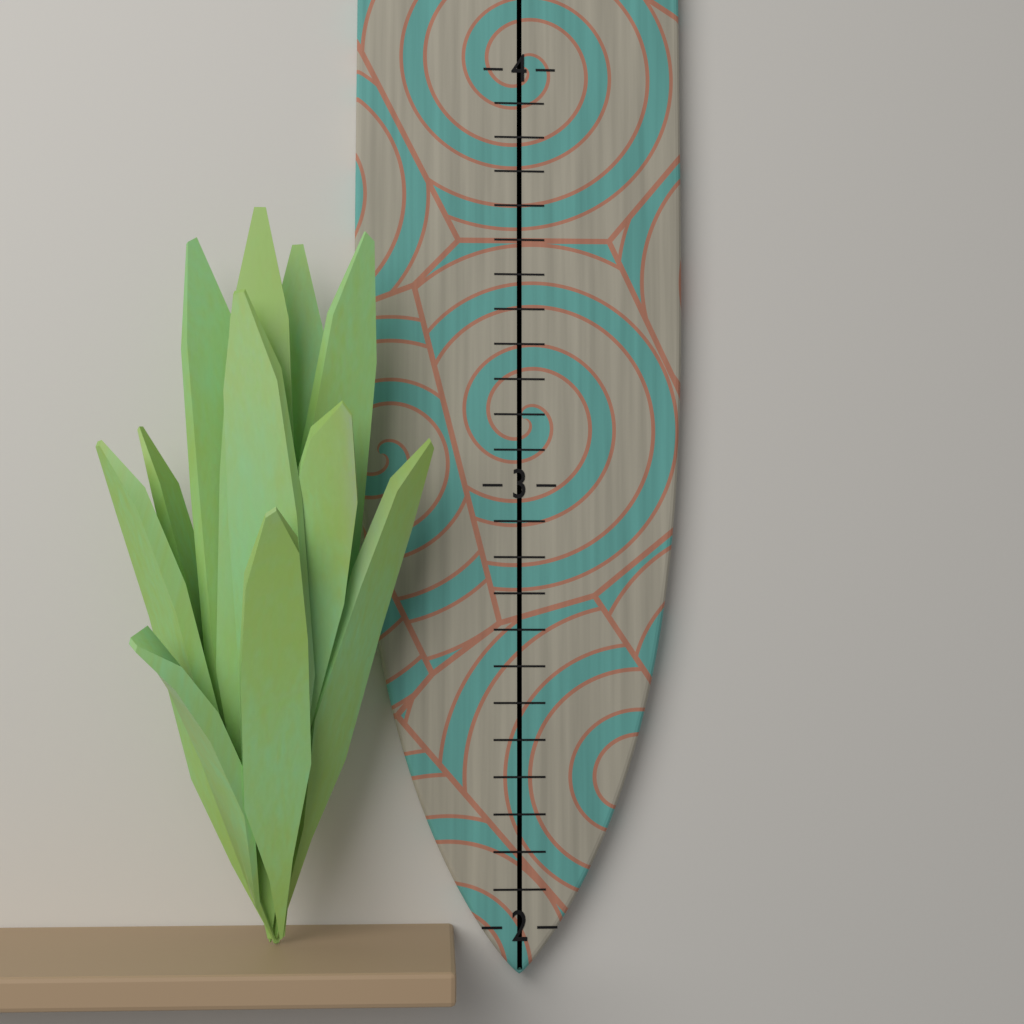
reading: 3.583333 (no unit)
